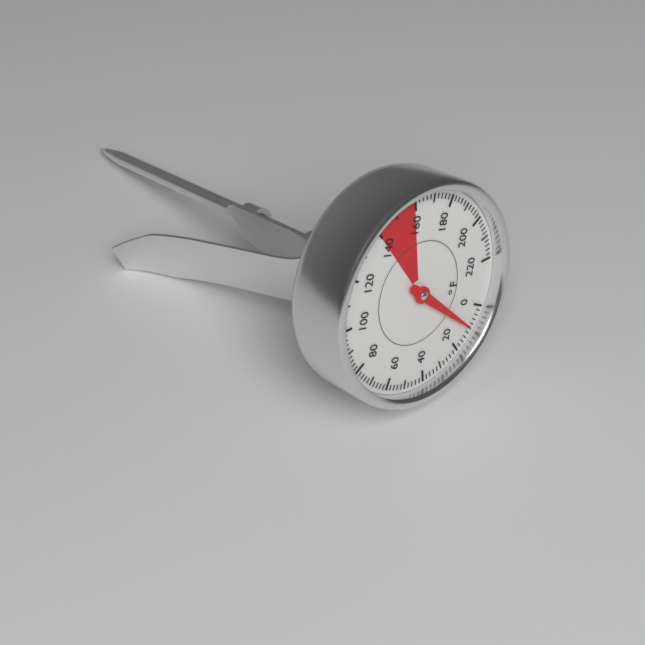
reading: 10 °F
